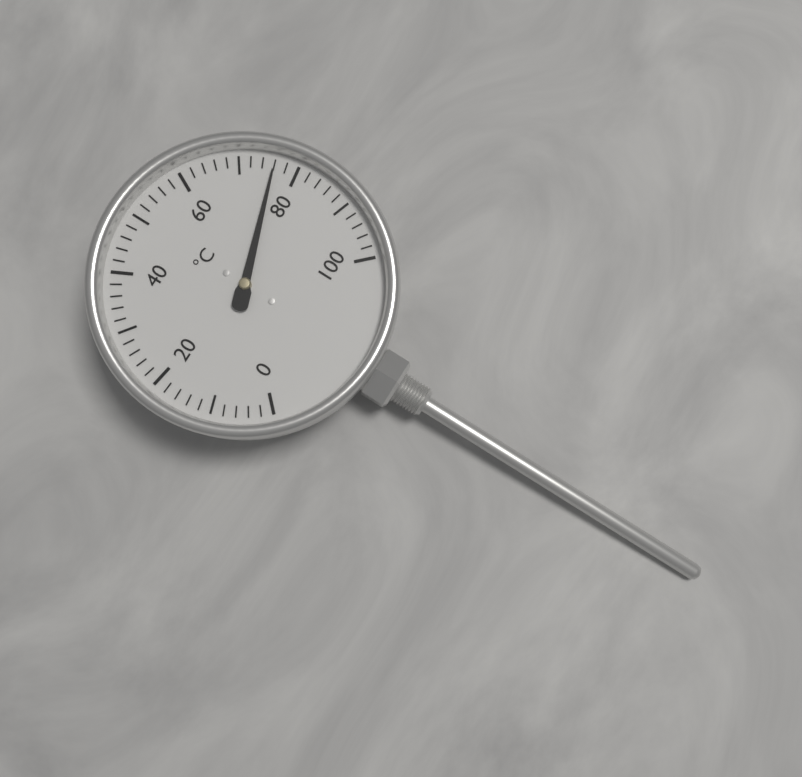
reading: 76 °C
